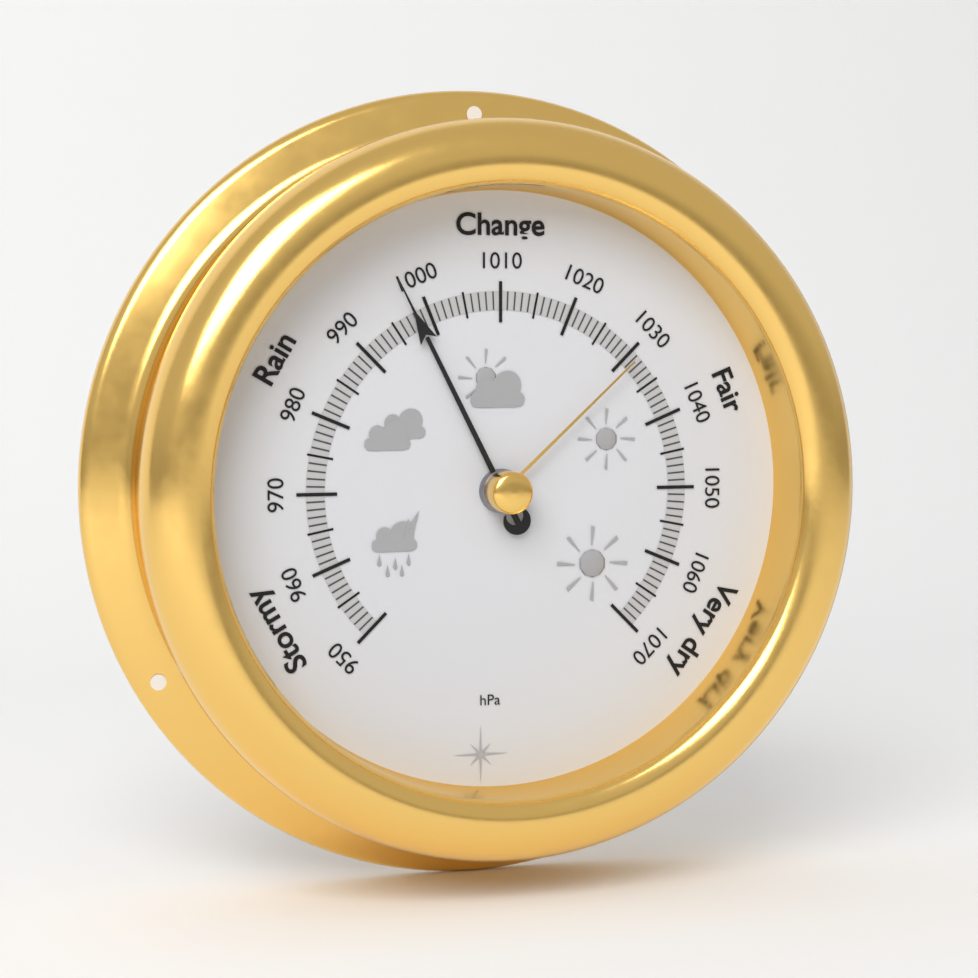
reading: 998 hPa
